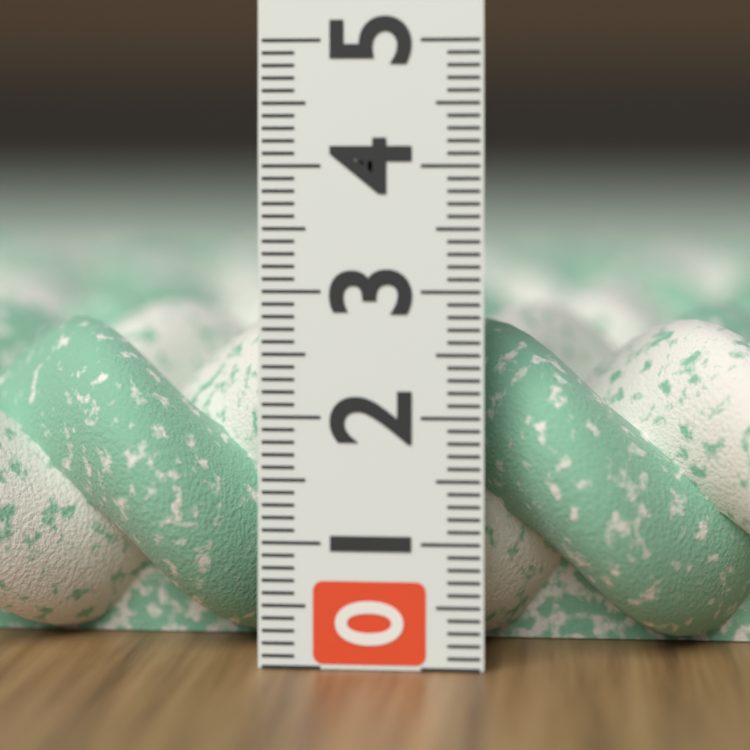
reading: 2.7 (no unit)
